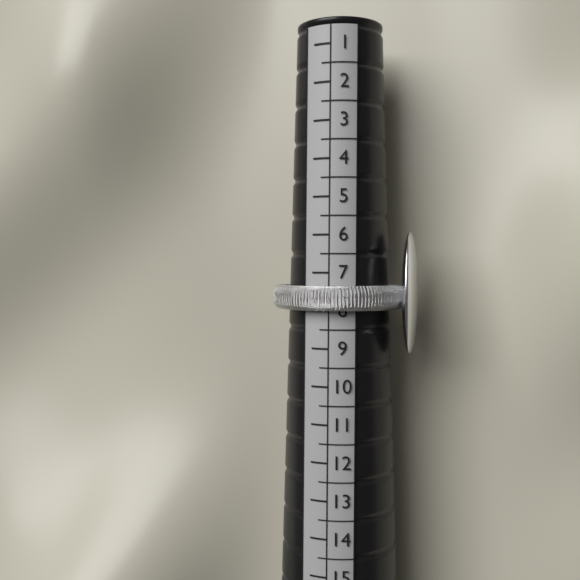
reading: 8.0 (no unit)
